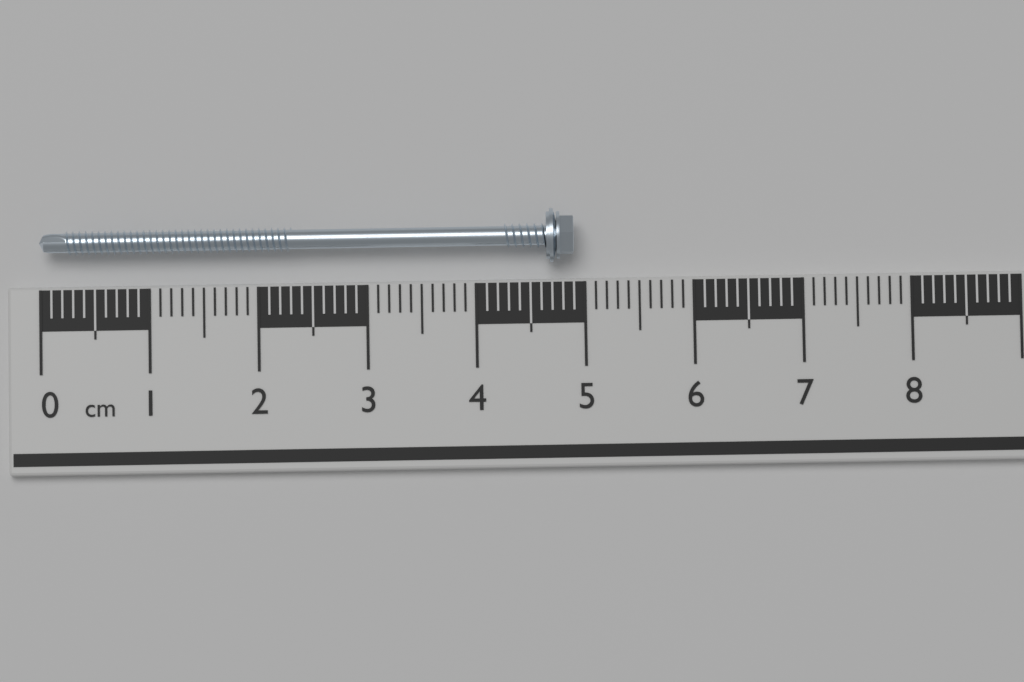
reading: 4.9 cm
